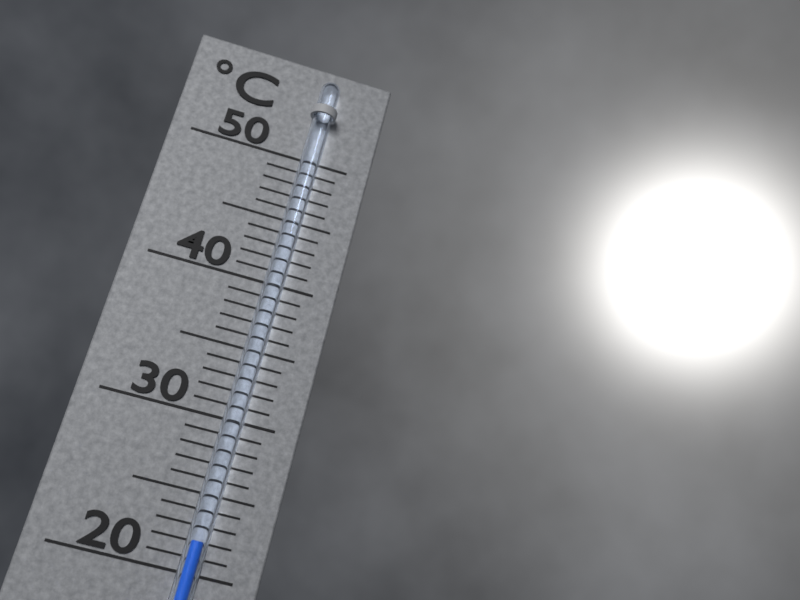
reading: 22 °C
